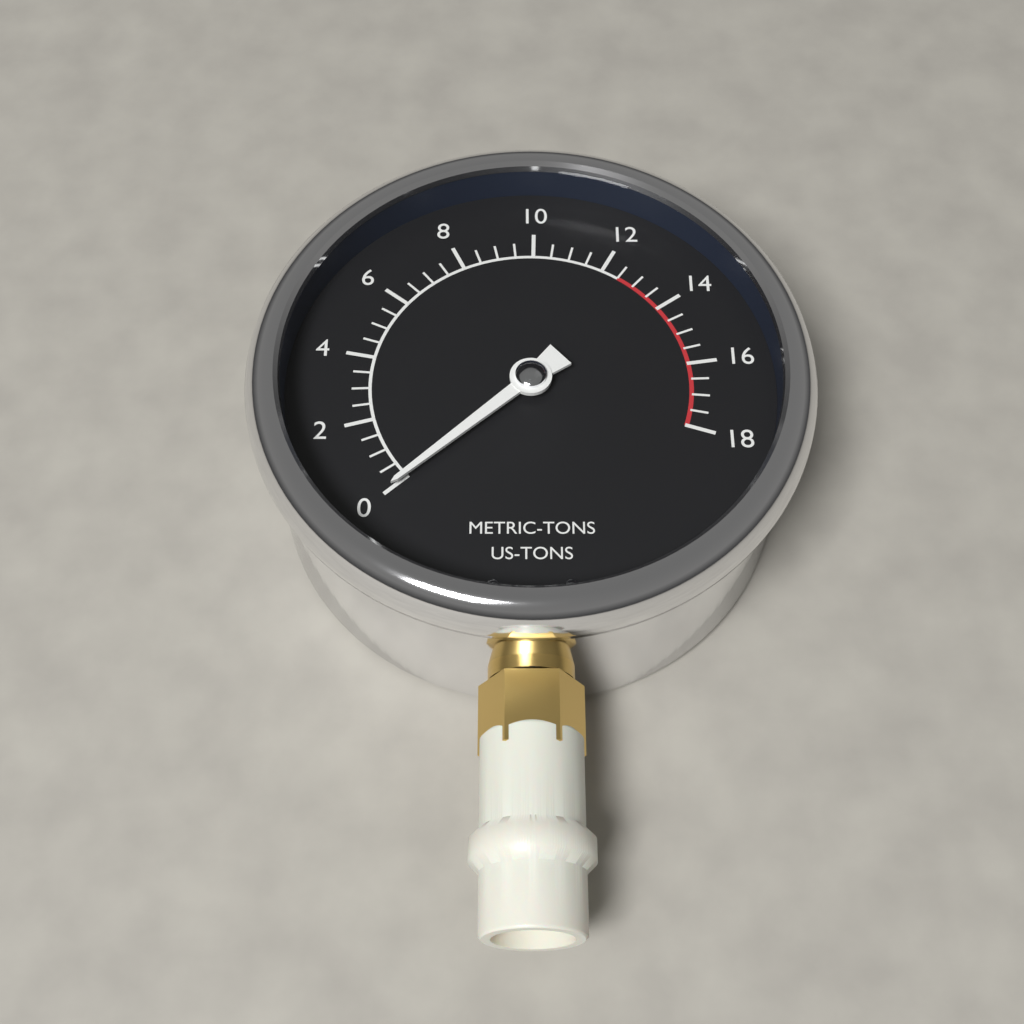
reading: 0.0 metric tons
